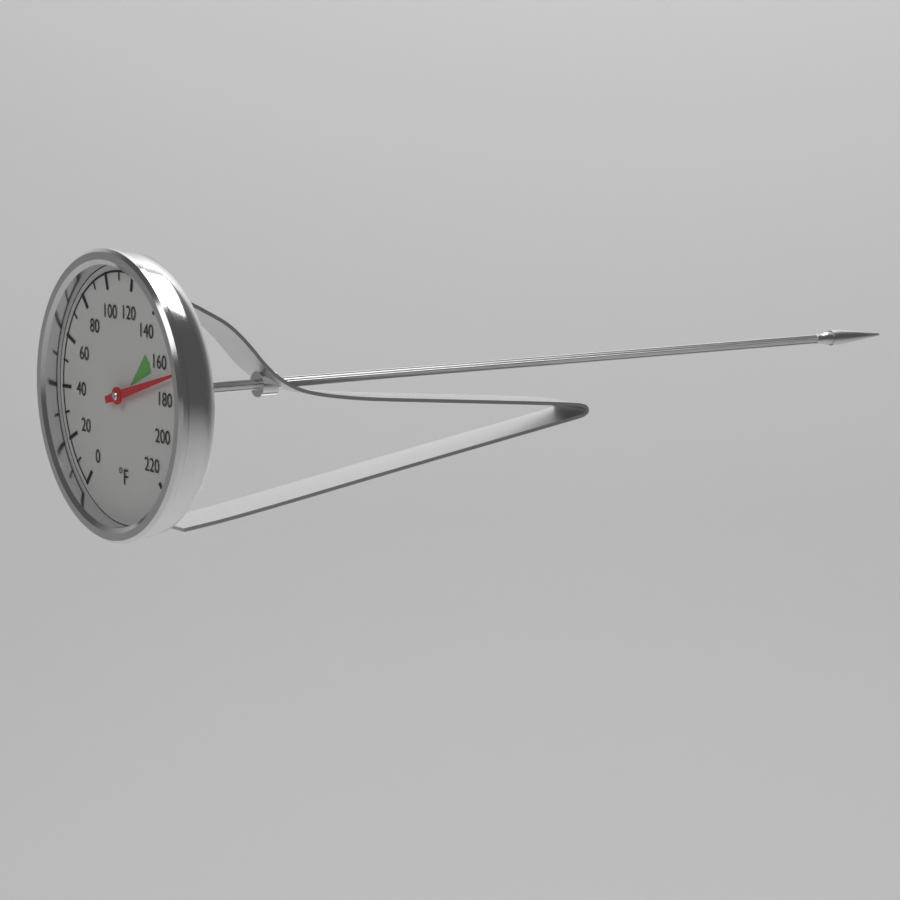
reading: 170 °F
